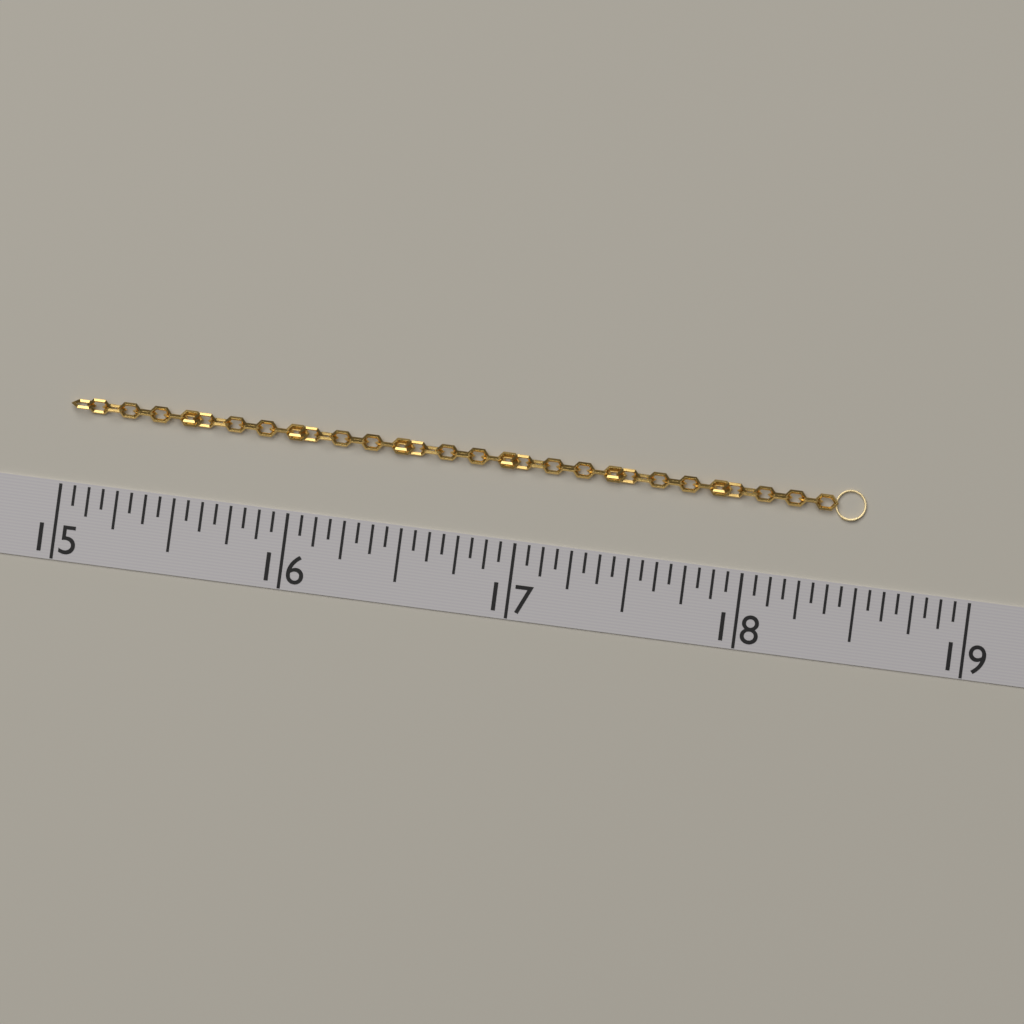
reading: 18.5000 (no unit)
